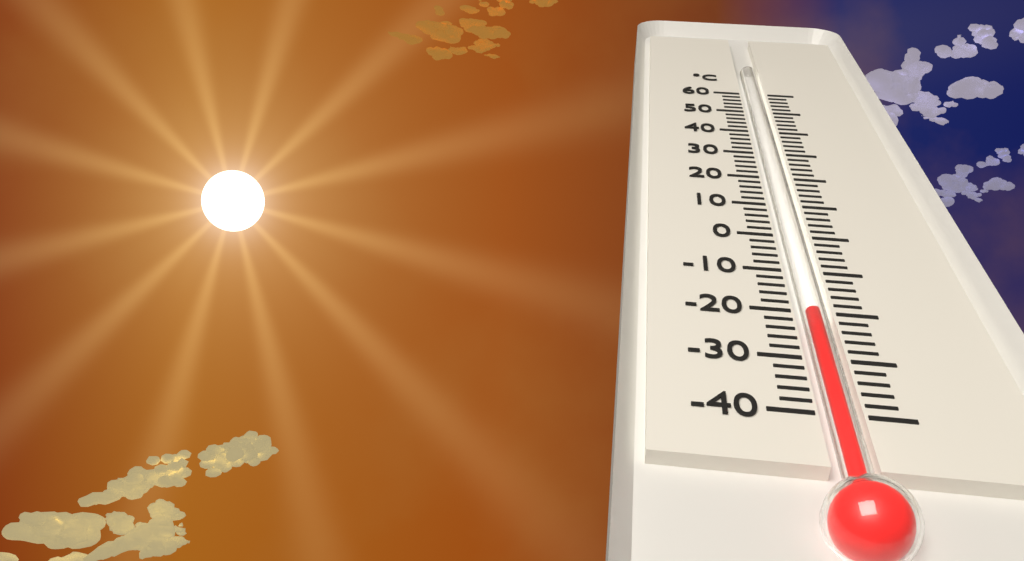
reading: -20 °C
